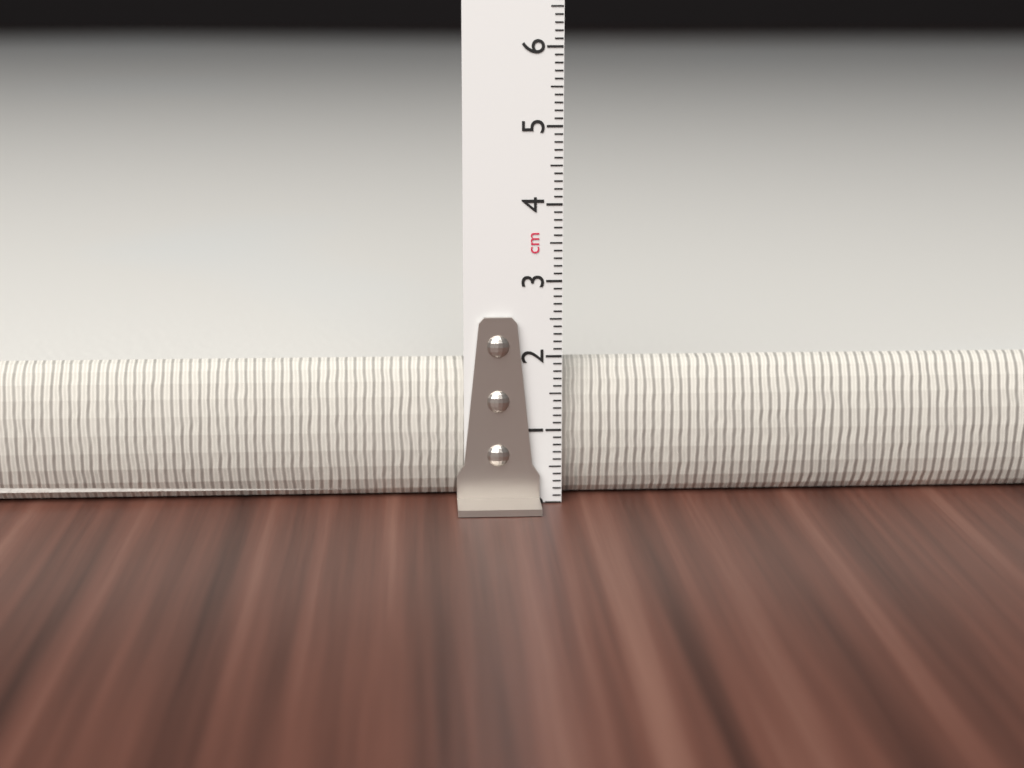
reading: 1.9 cm
